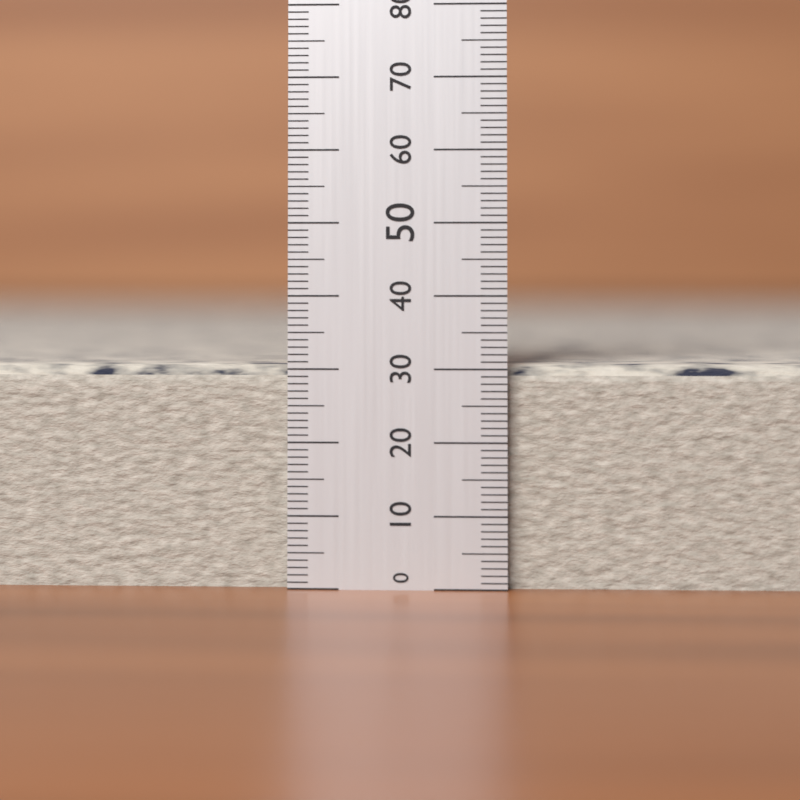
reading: 31 (no unit)
